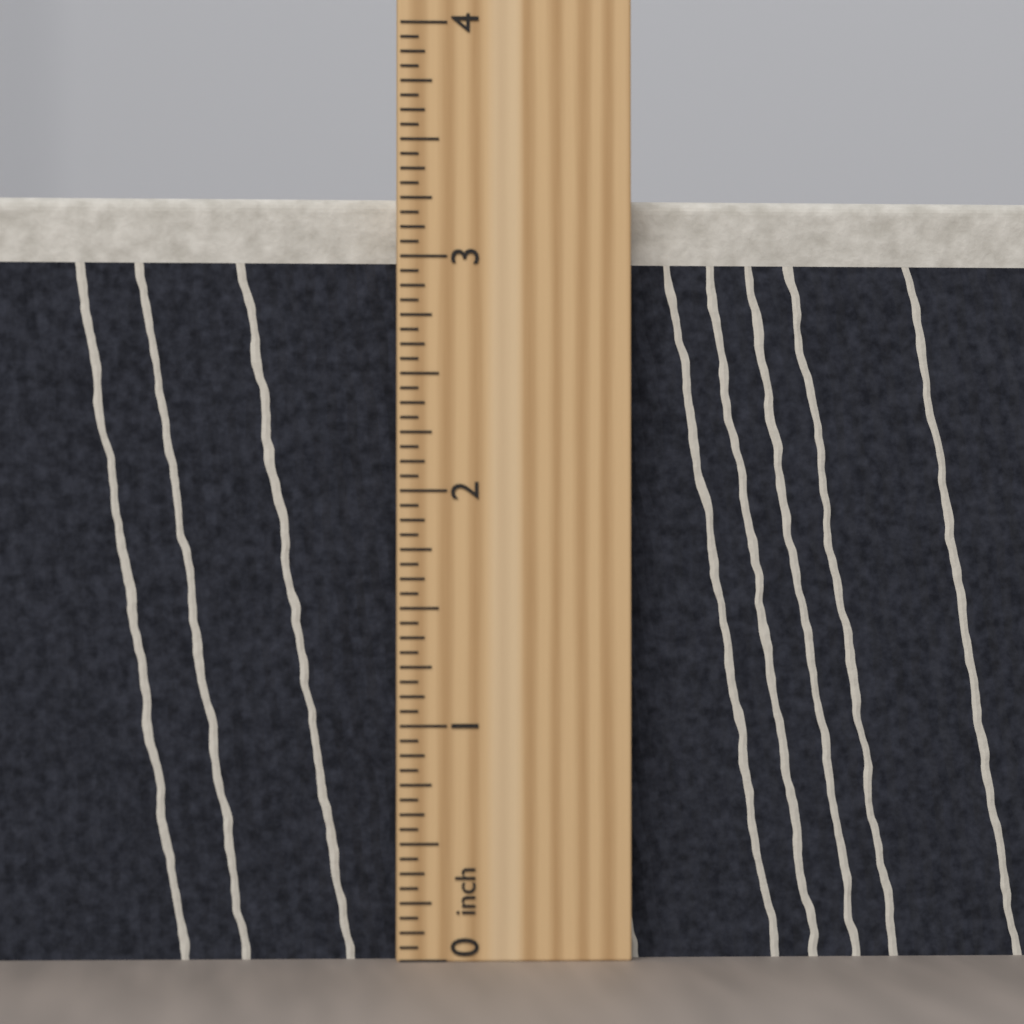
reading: 3.3125 inch
